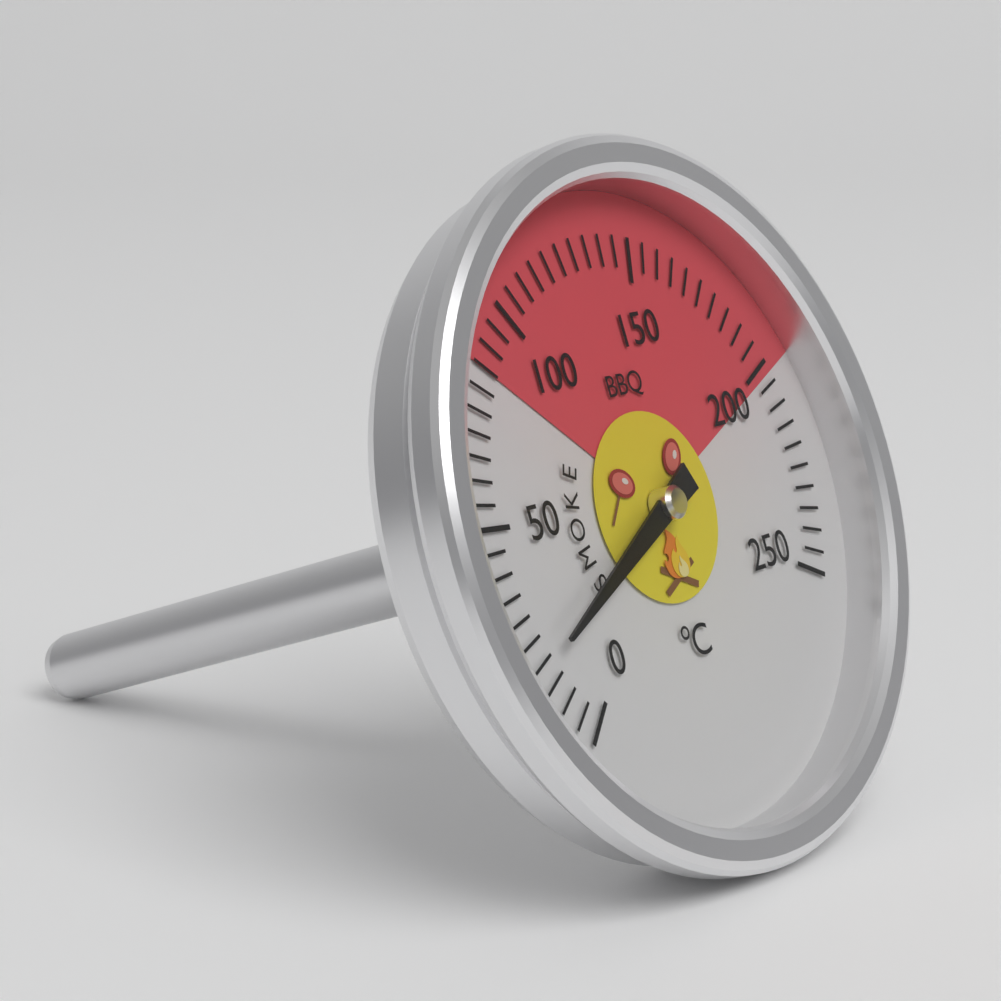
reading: 20 °C
